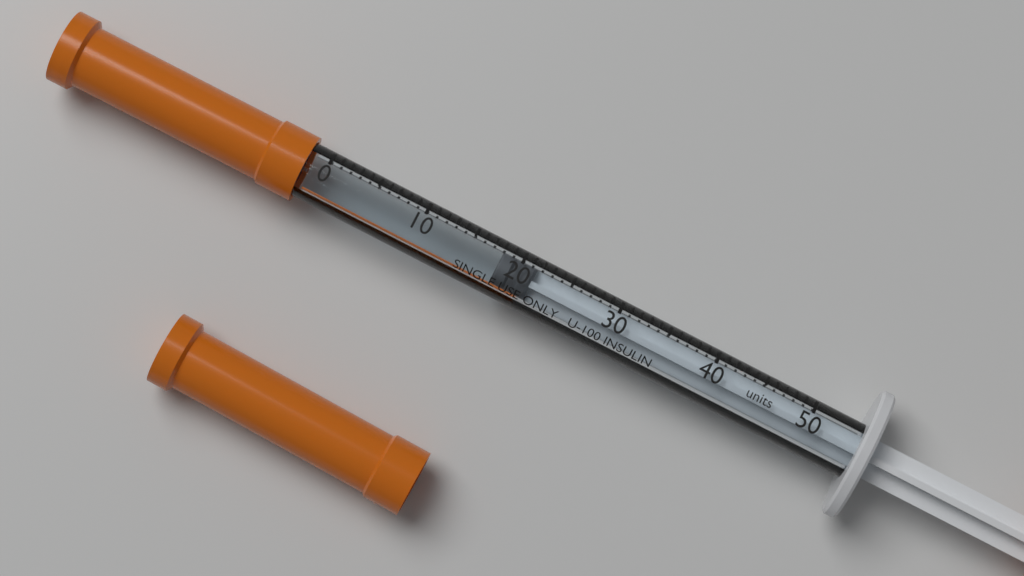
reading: 18 units
